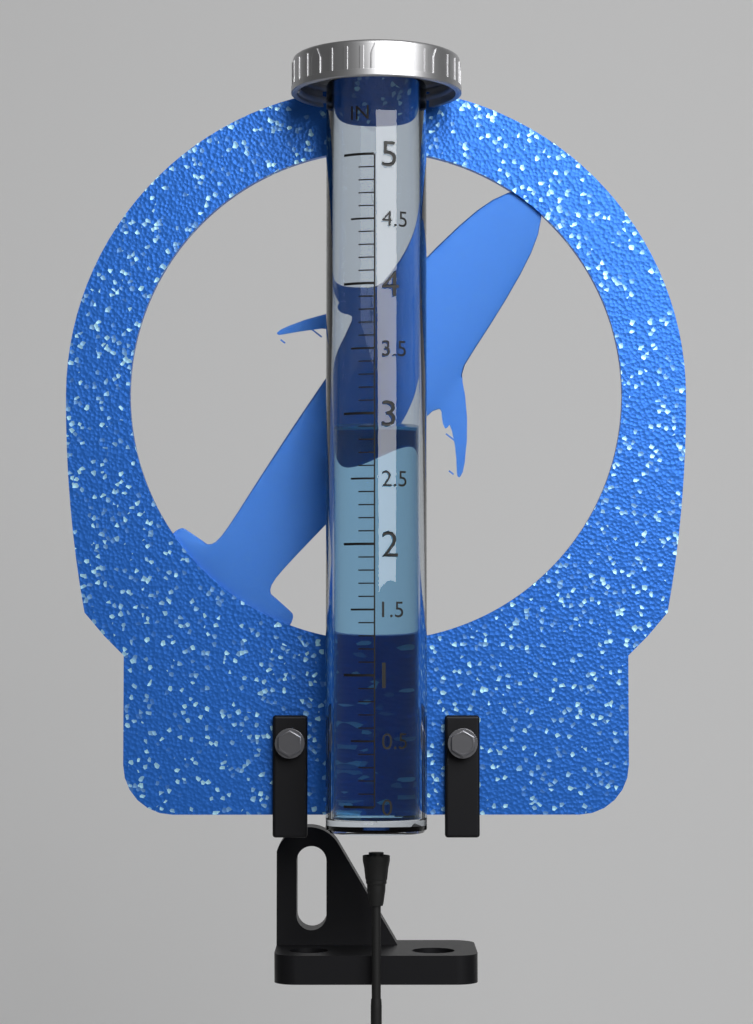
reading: 2.9 in
